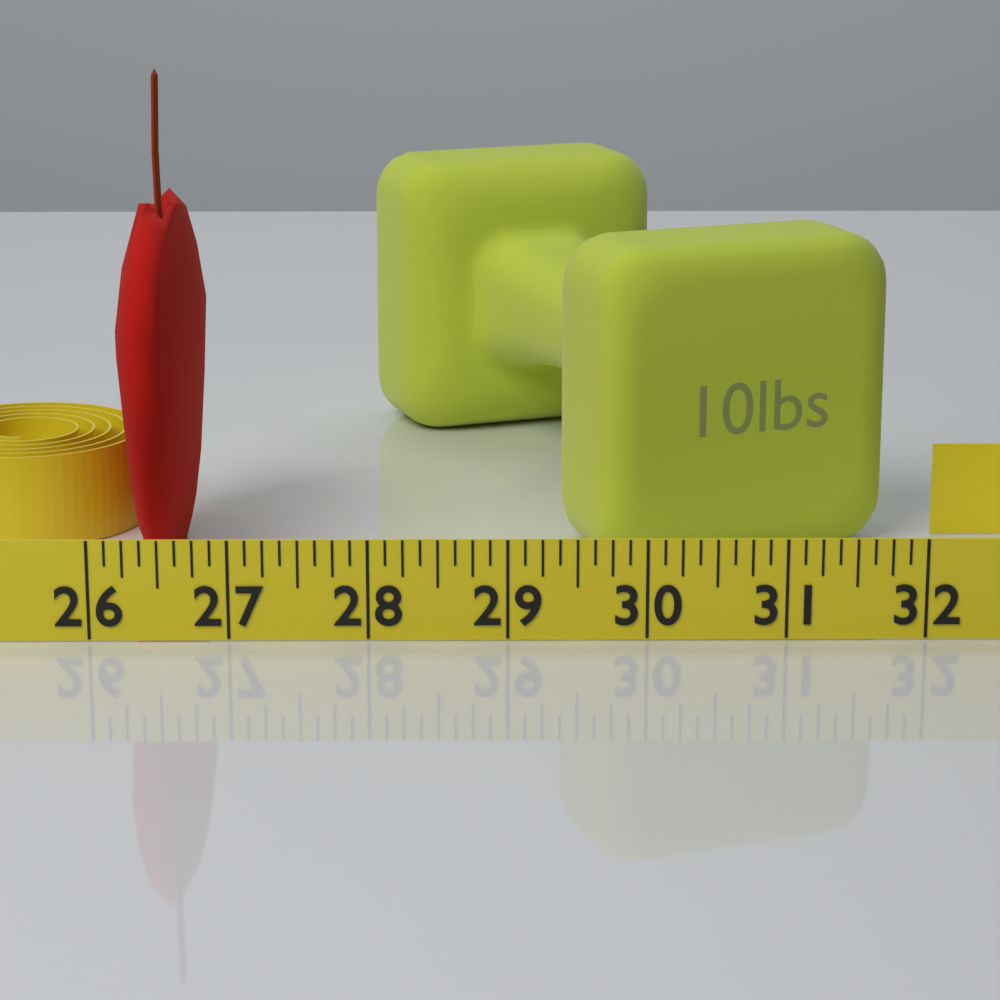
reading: 26.625 (no unit)
